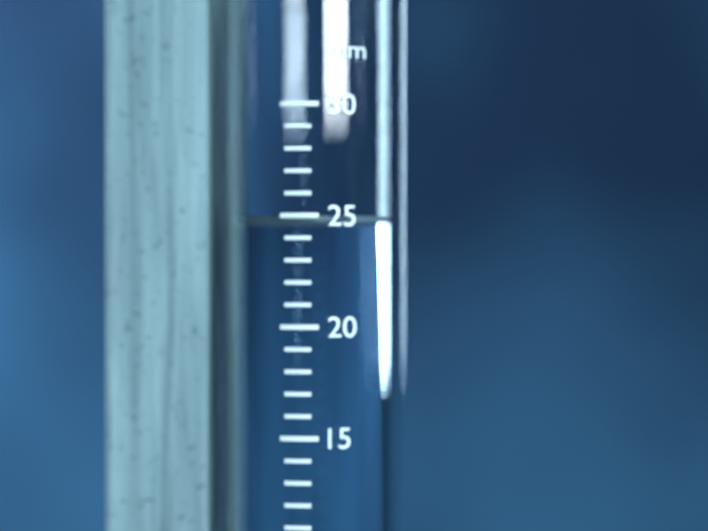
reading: 25 mm
